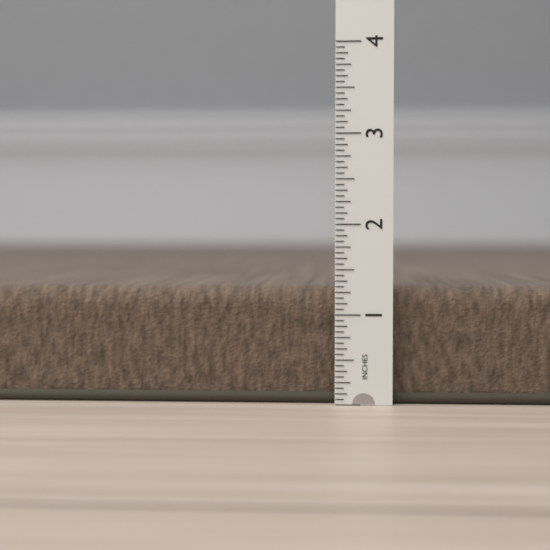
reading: 1.3125 in
